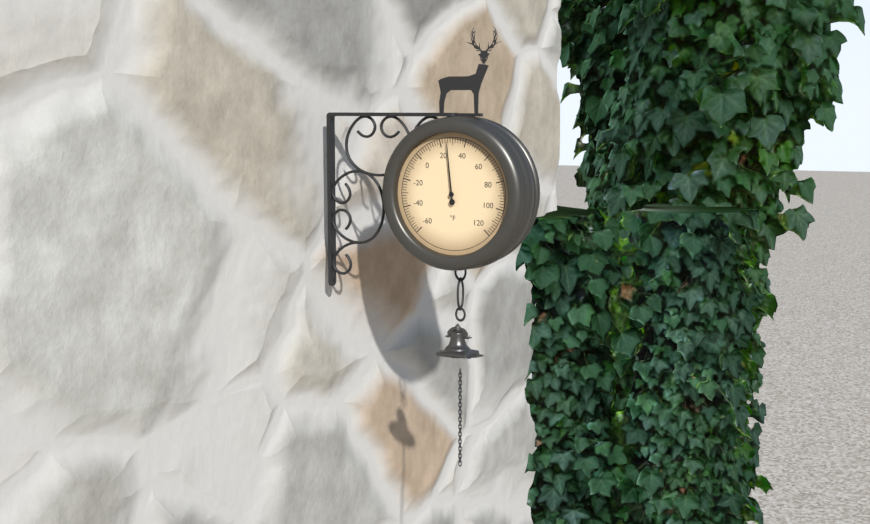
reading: 26 °F
